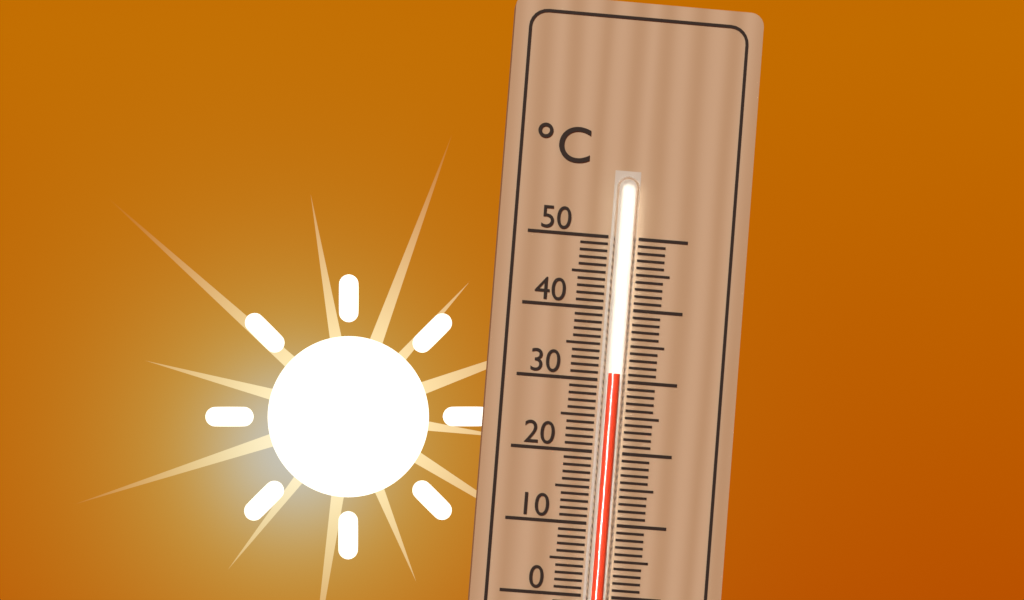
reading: 31 °C
